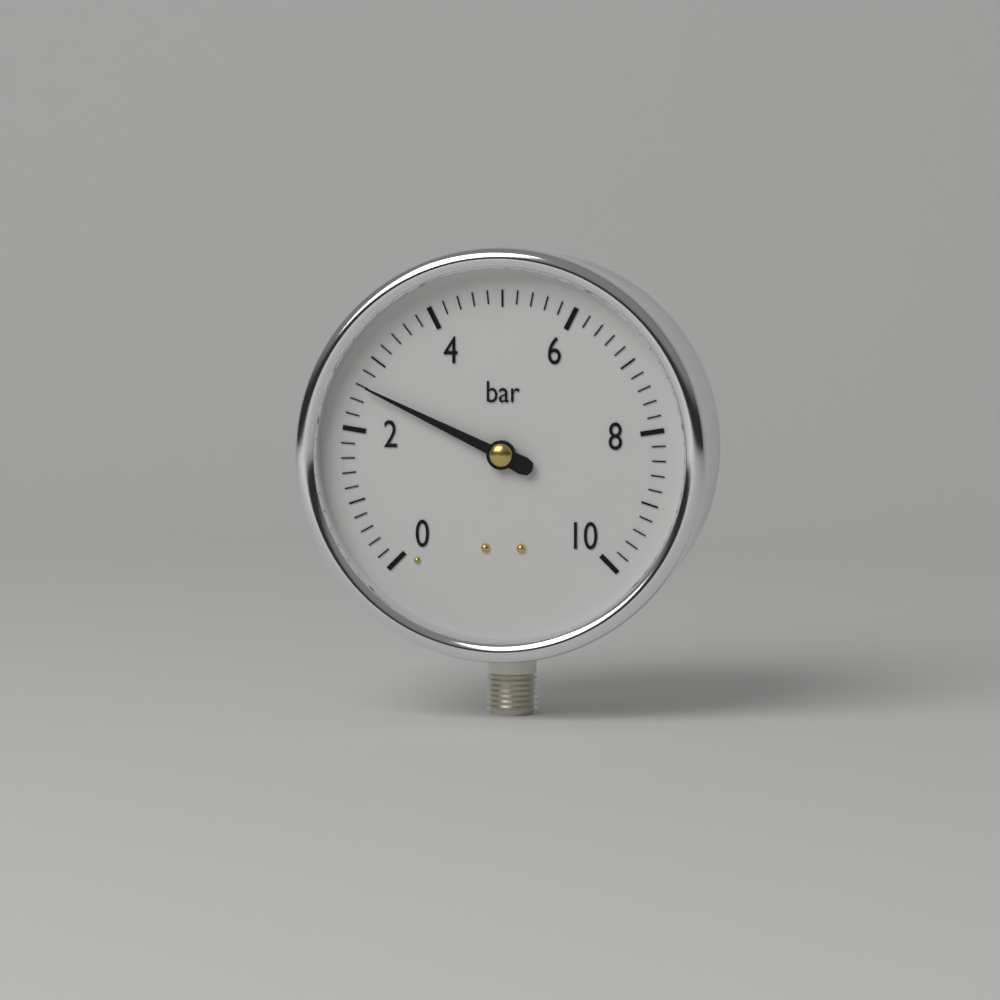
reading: 2.6 bar
